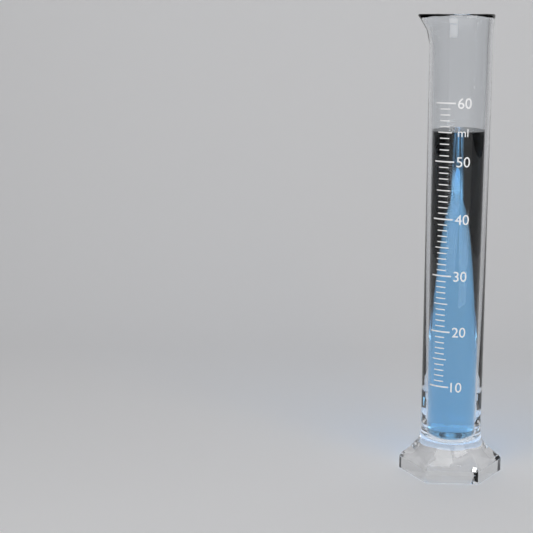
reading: 55 ml
